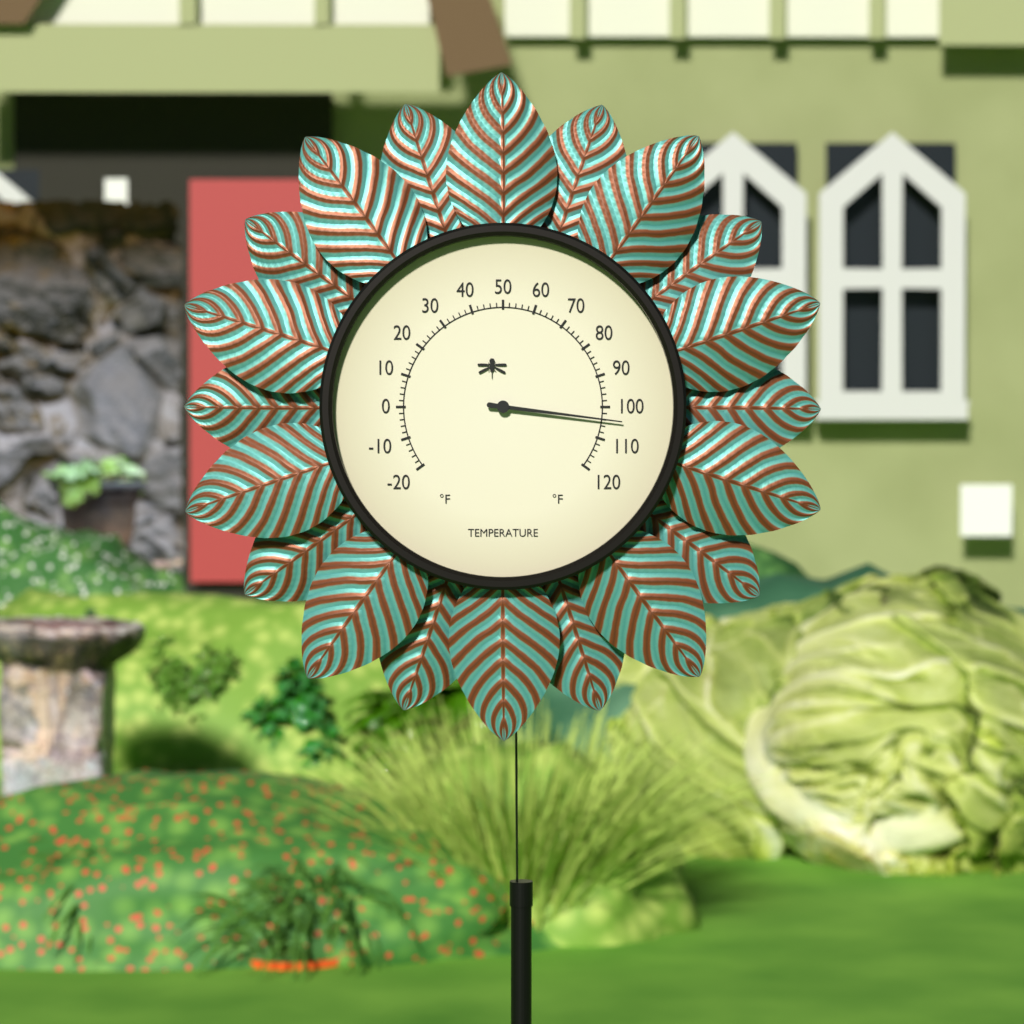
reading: 104 °F
